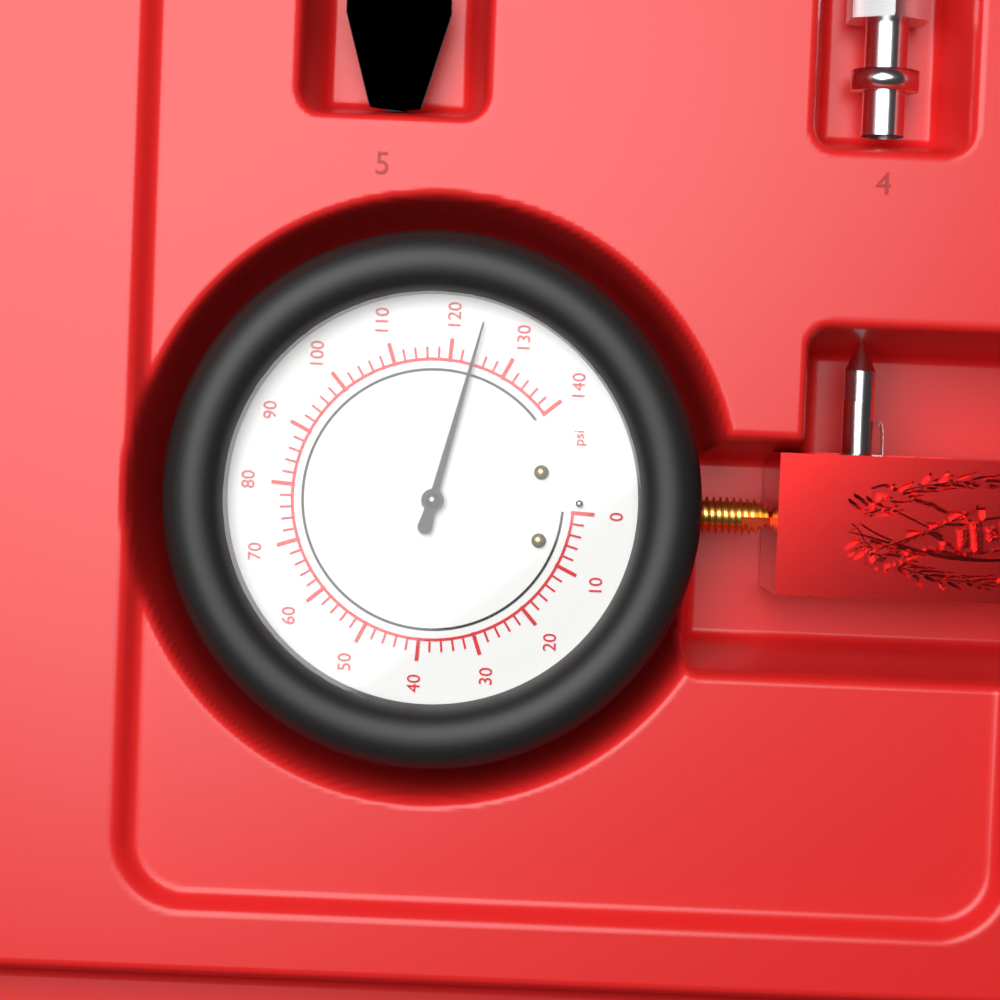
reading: 124 psi
